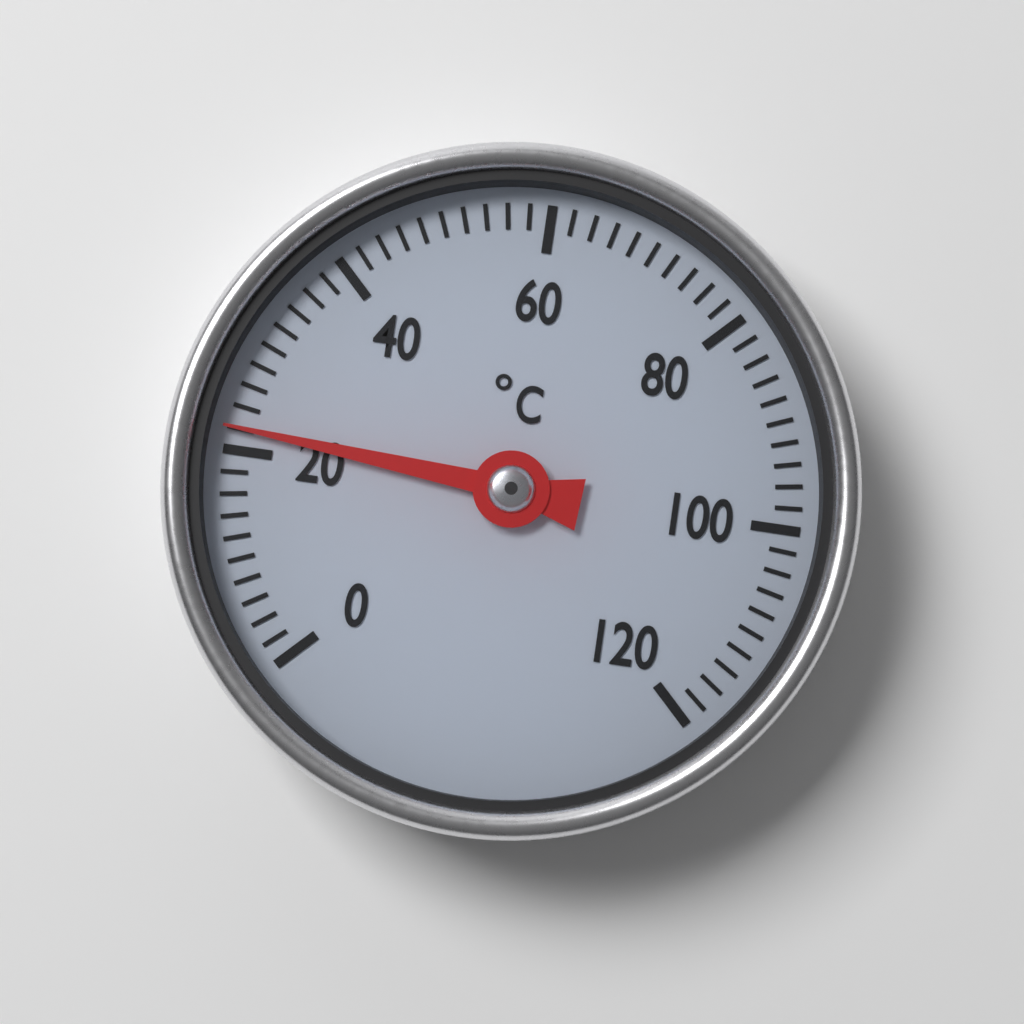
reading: 22 °C
